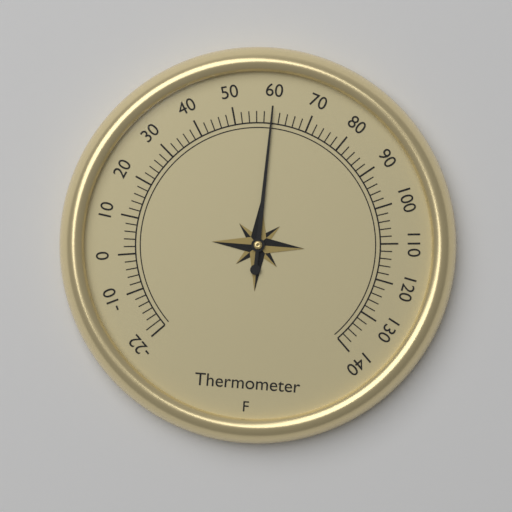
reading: 60 °F
